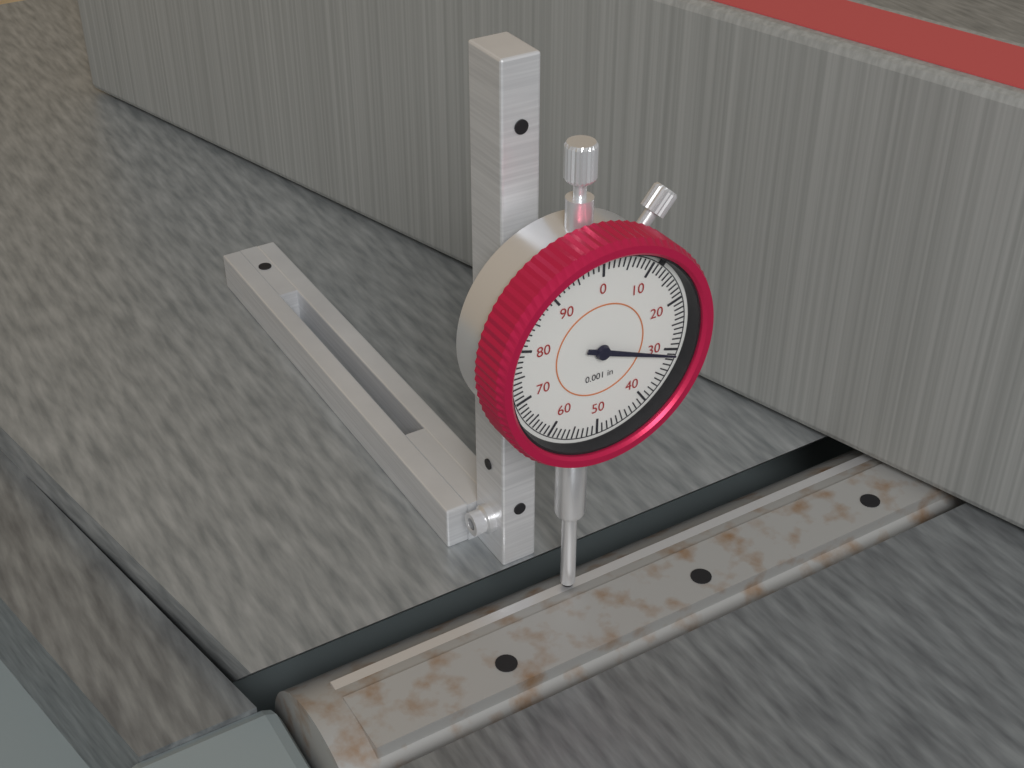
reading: 0.031 in
